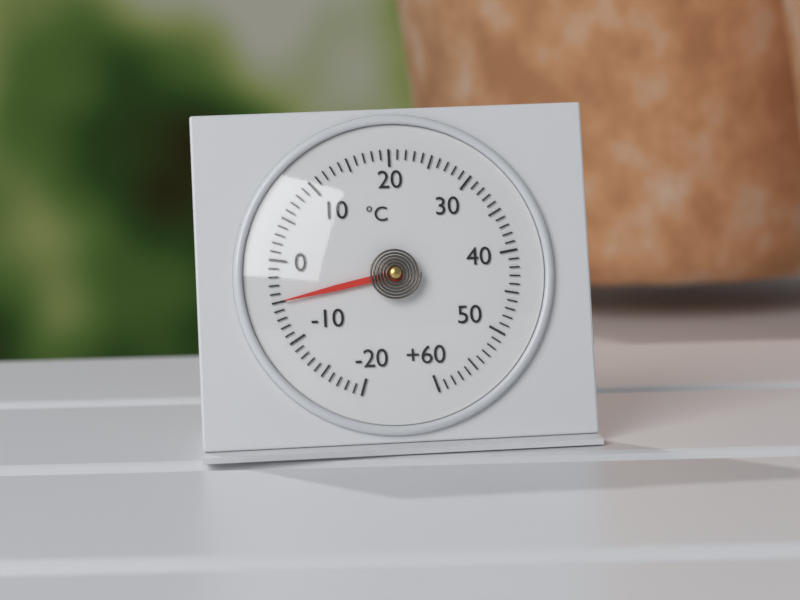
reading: -5 °C
